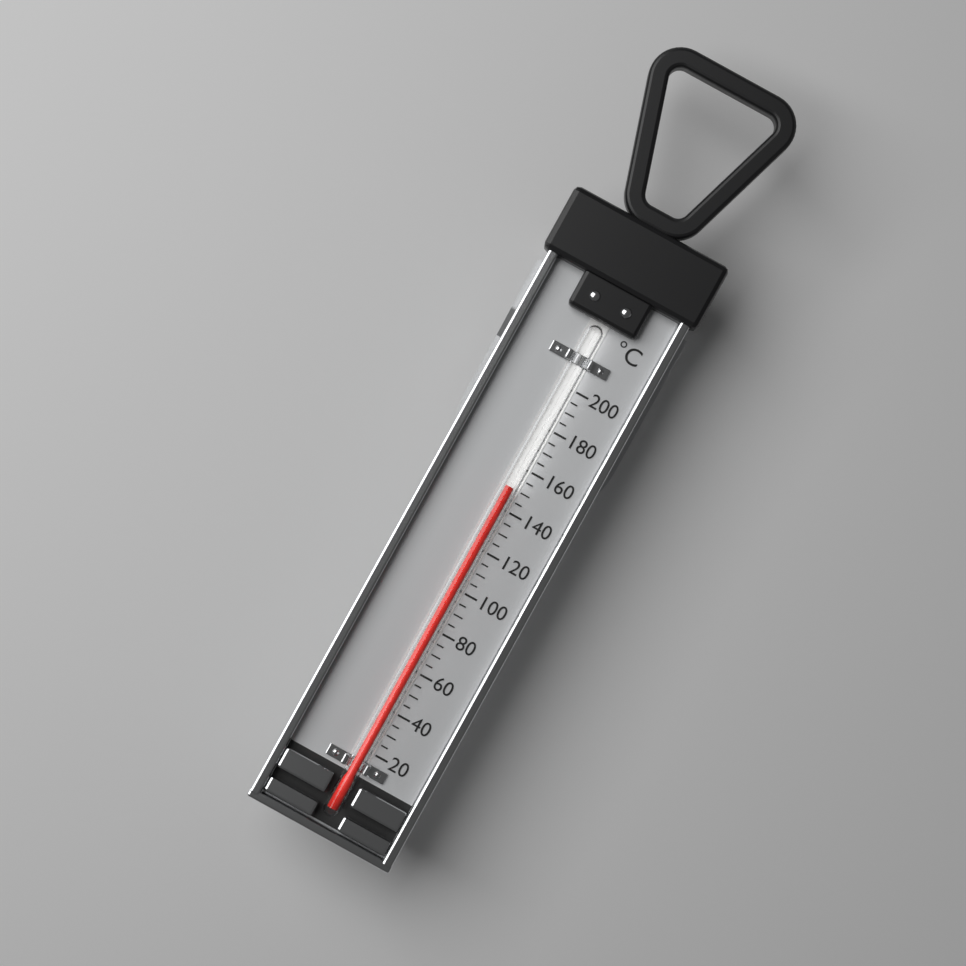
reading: 150 °C
